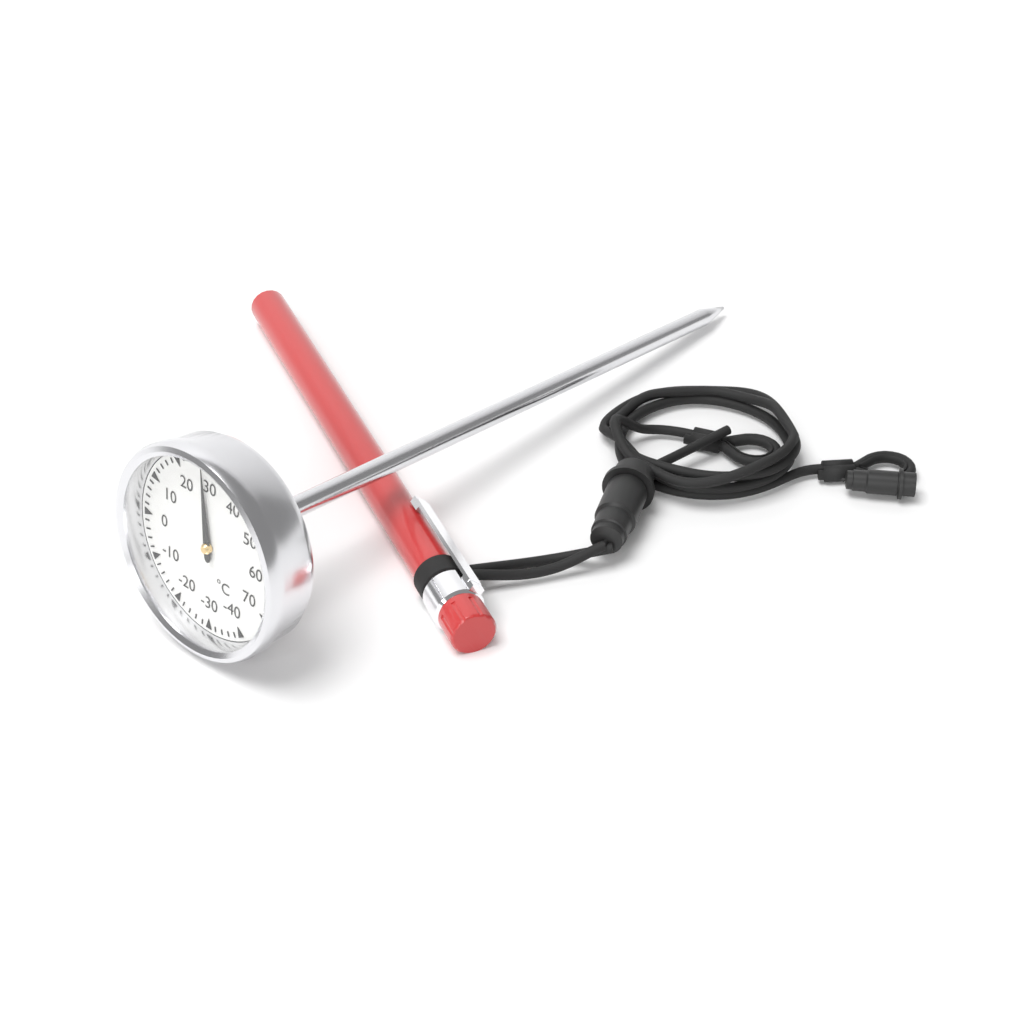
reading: 28 °C
